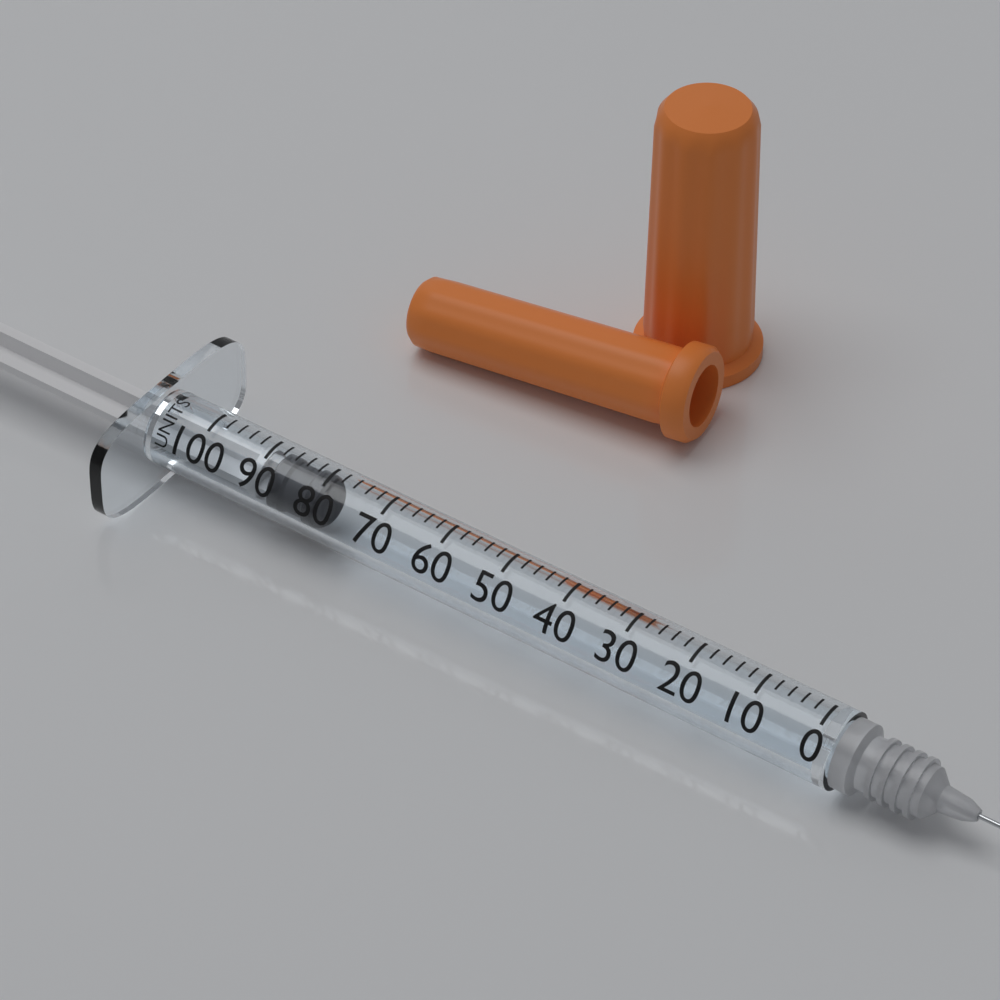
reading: 80 units
